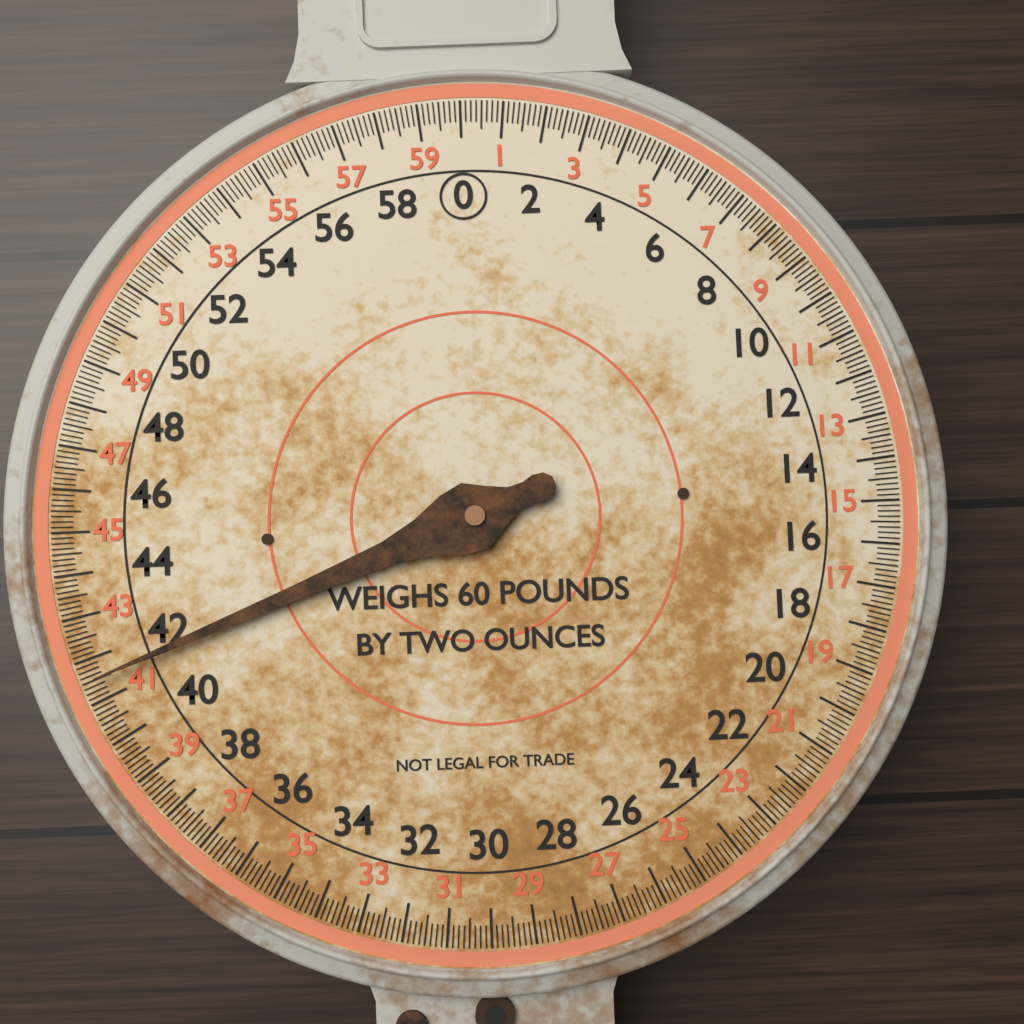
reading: 41.500 lb
